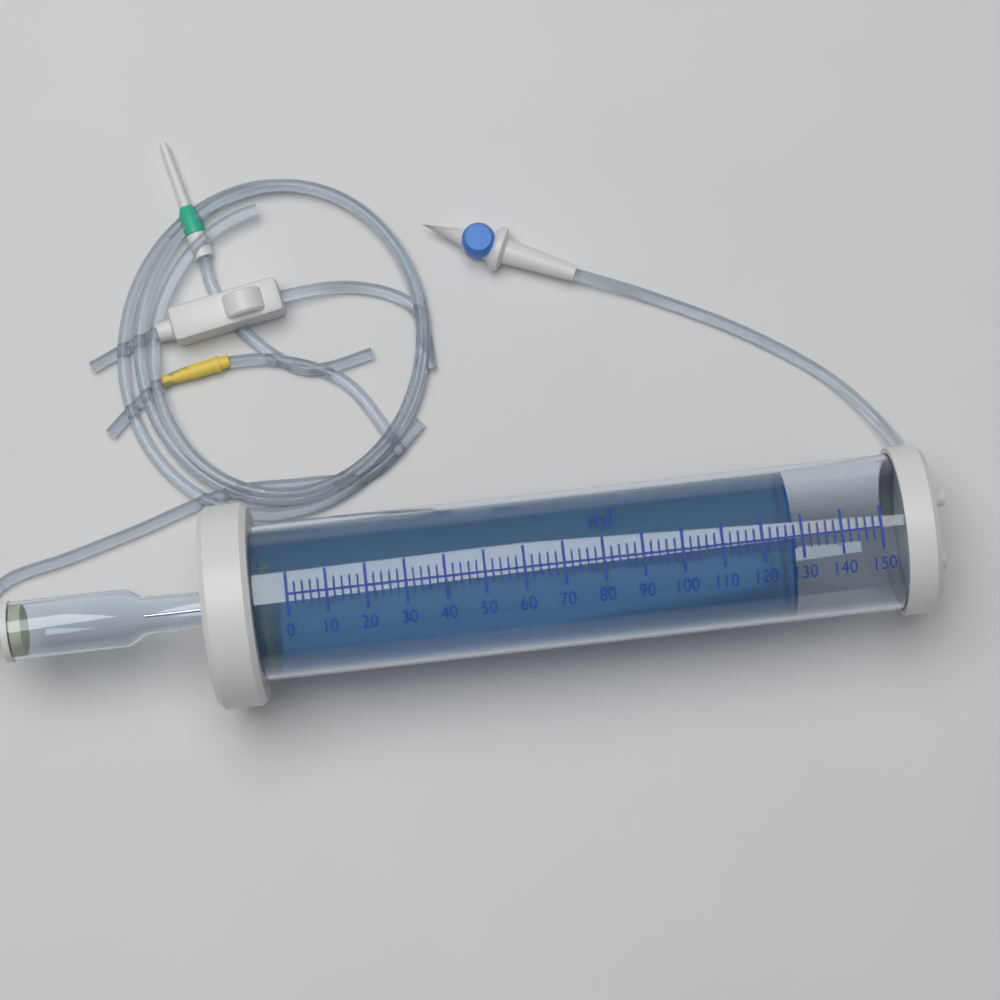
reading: 128 ml
